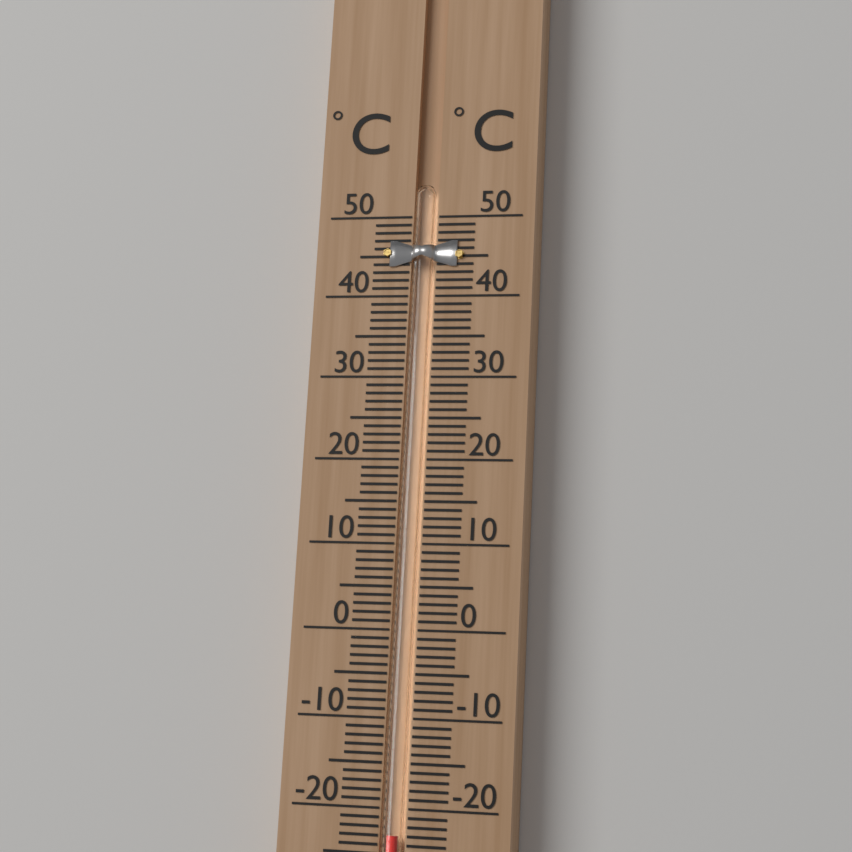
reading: -23 °C
